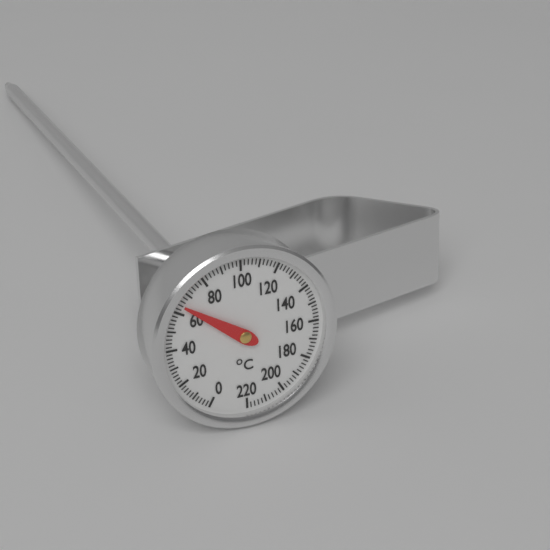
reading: 64 °C
